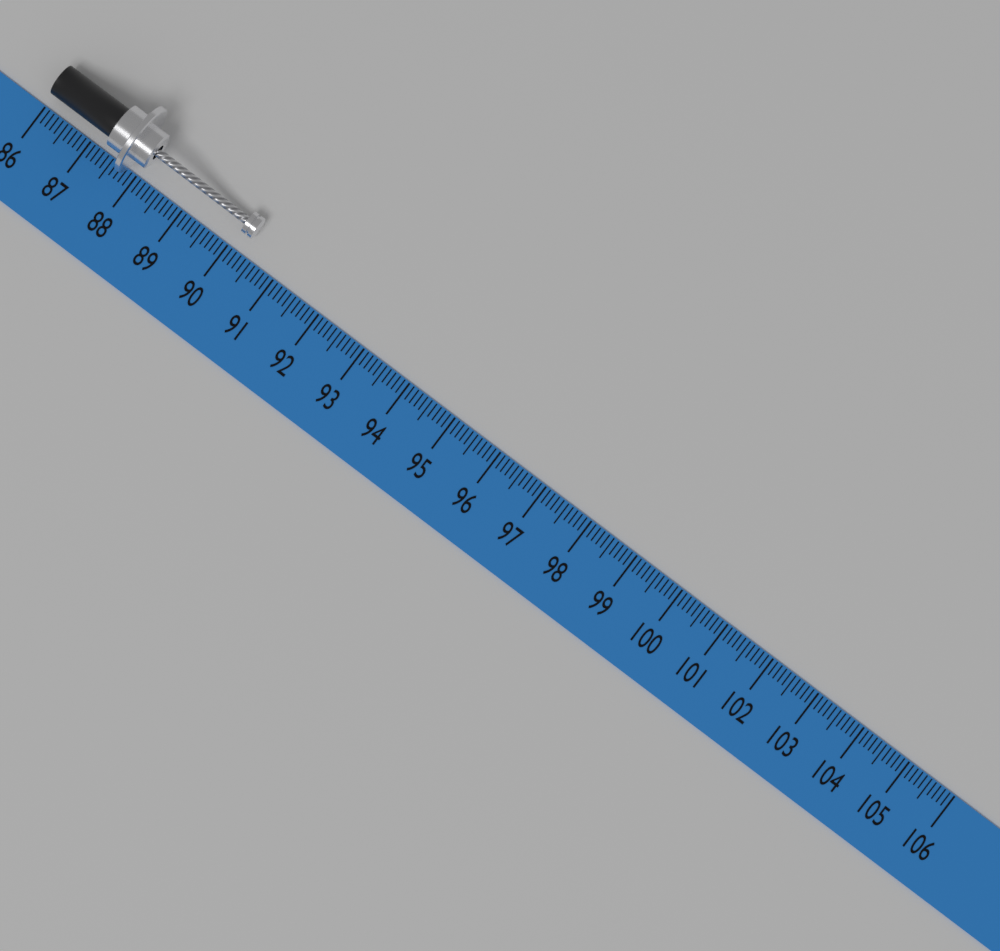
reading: 90.3 (no unit)
